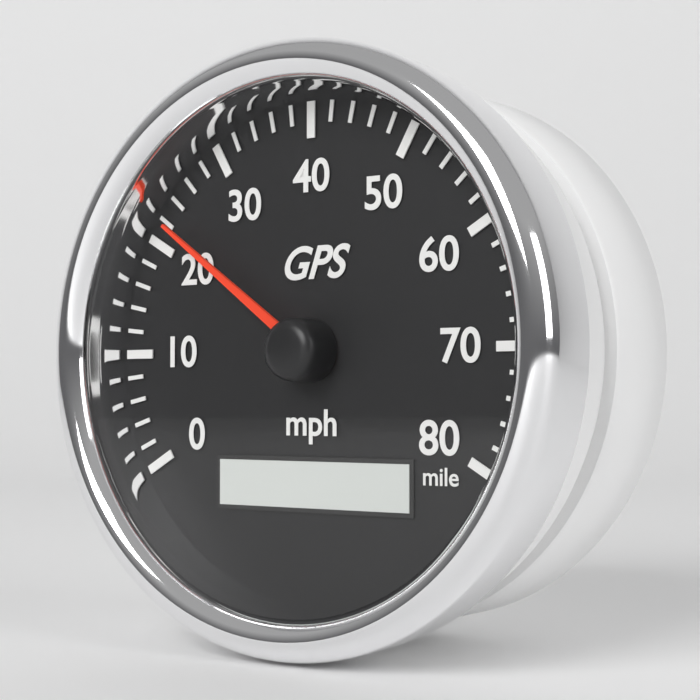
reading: 22 mph
